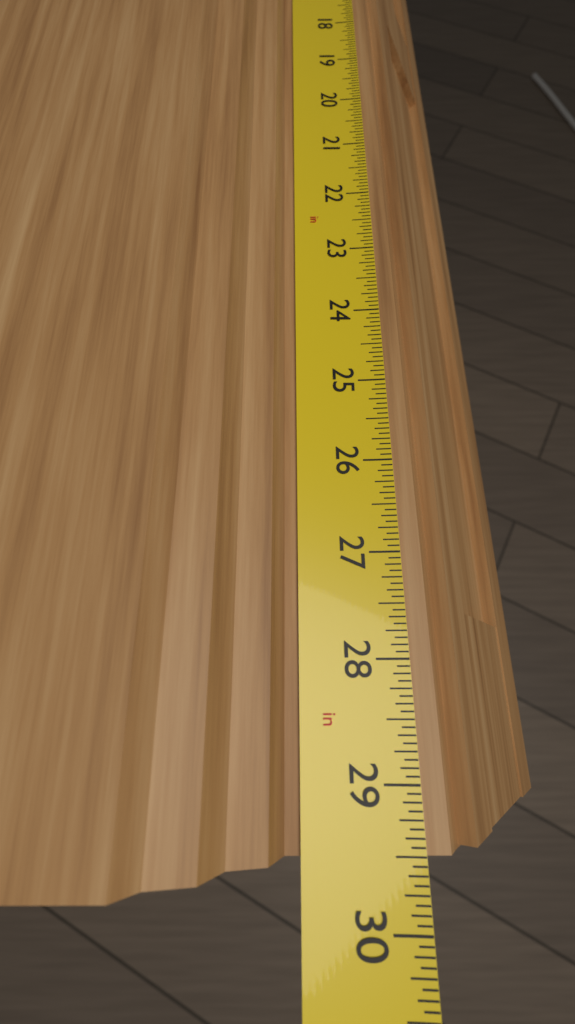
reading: 29.5000 in
